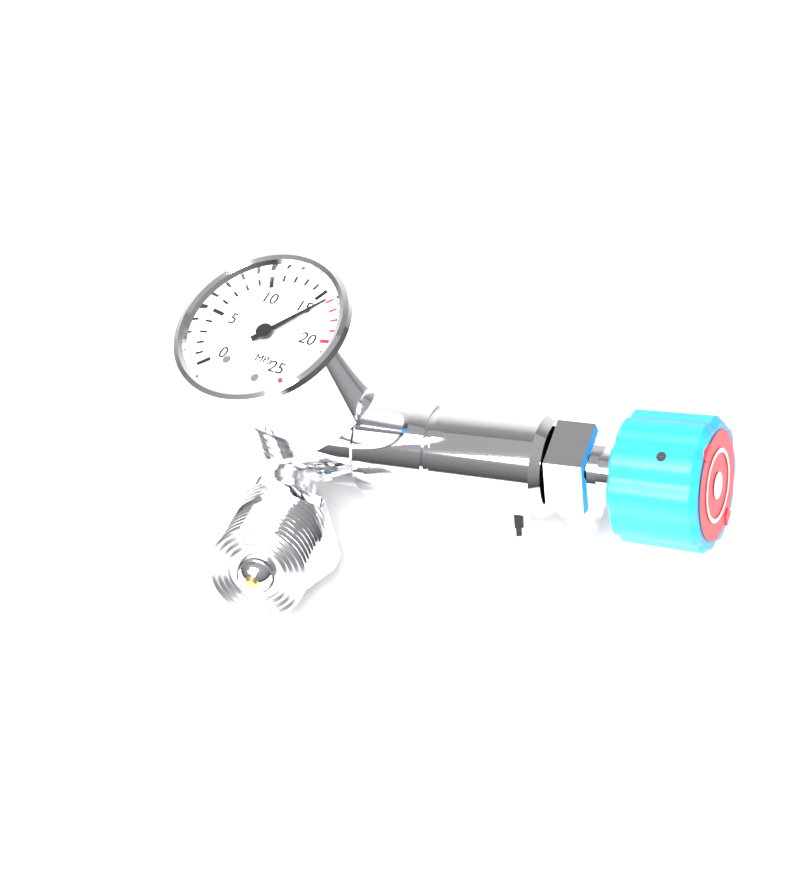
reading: 16 MPa
